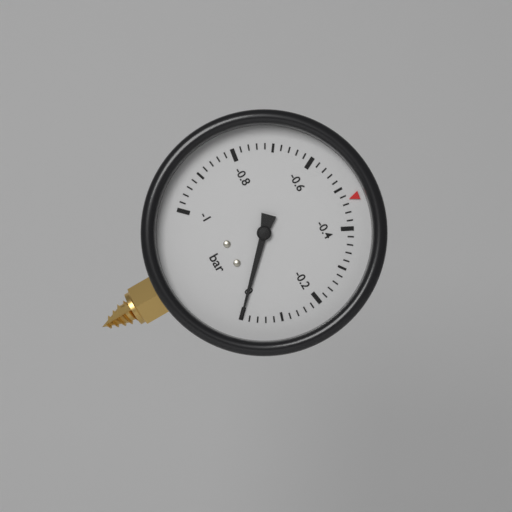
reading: 0.00 bar
